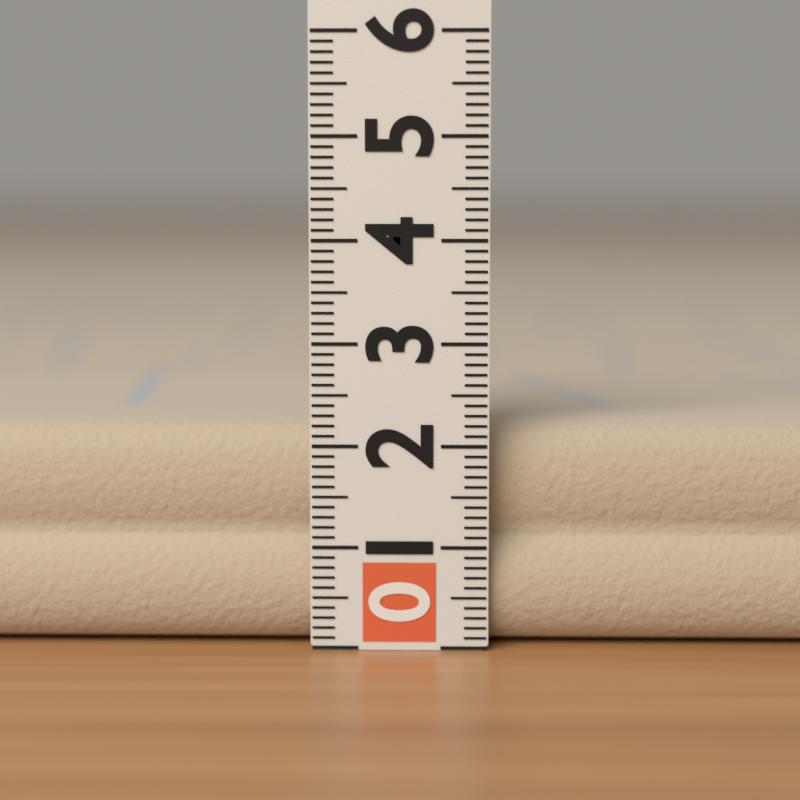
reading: 2.2 (no unit)
